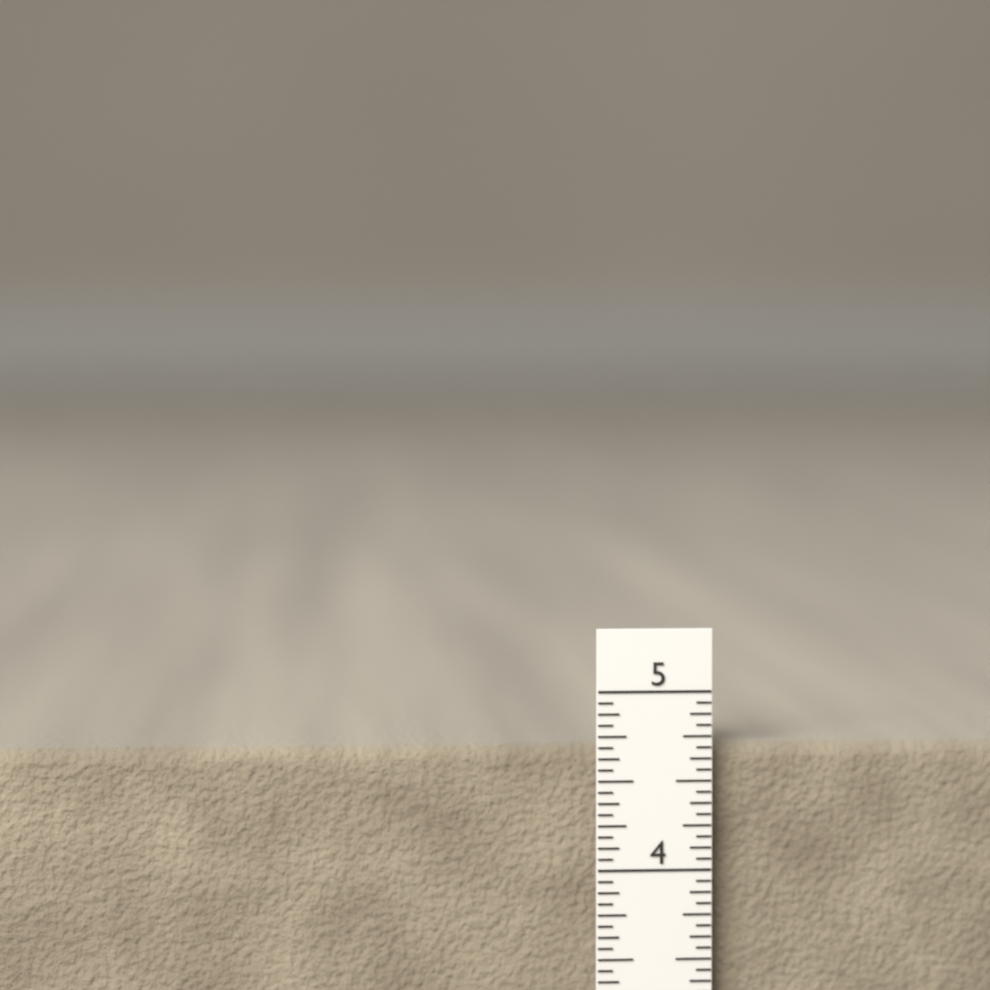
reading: 4.6875 in
